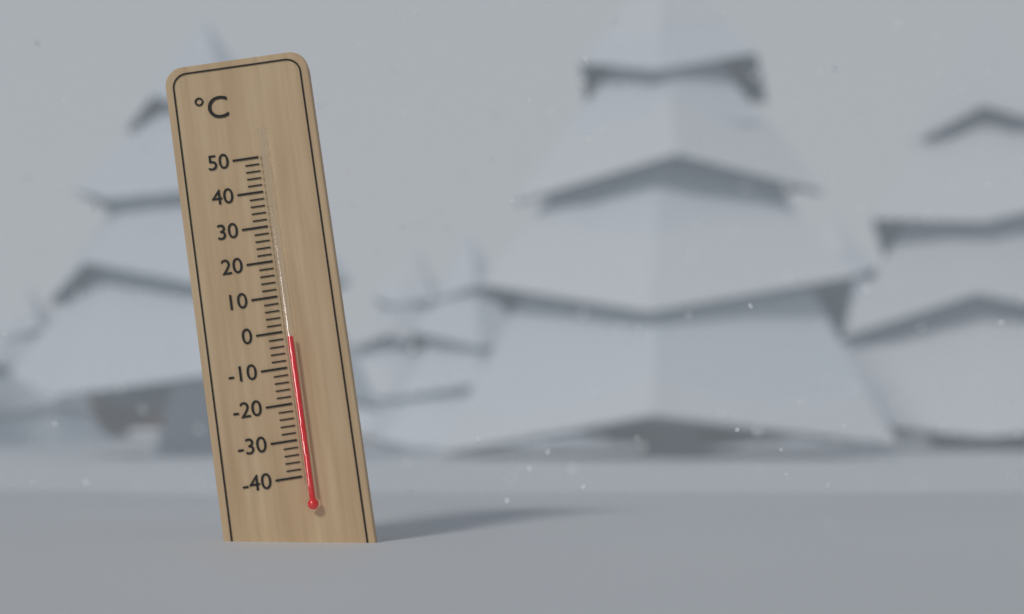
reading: -2 °C
